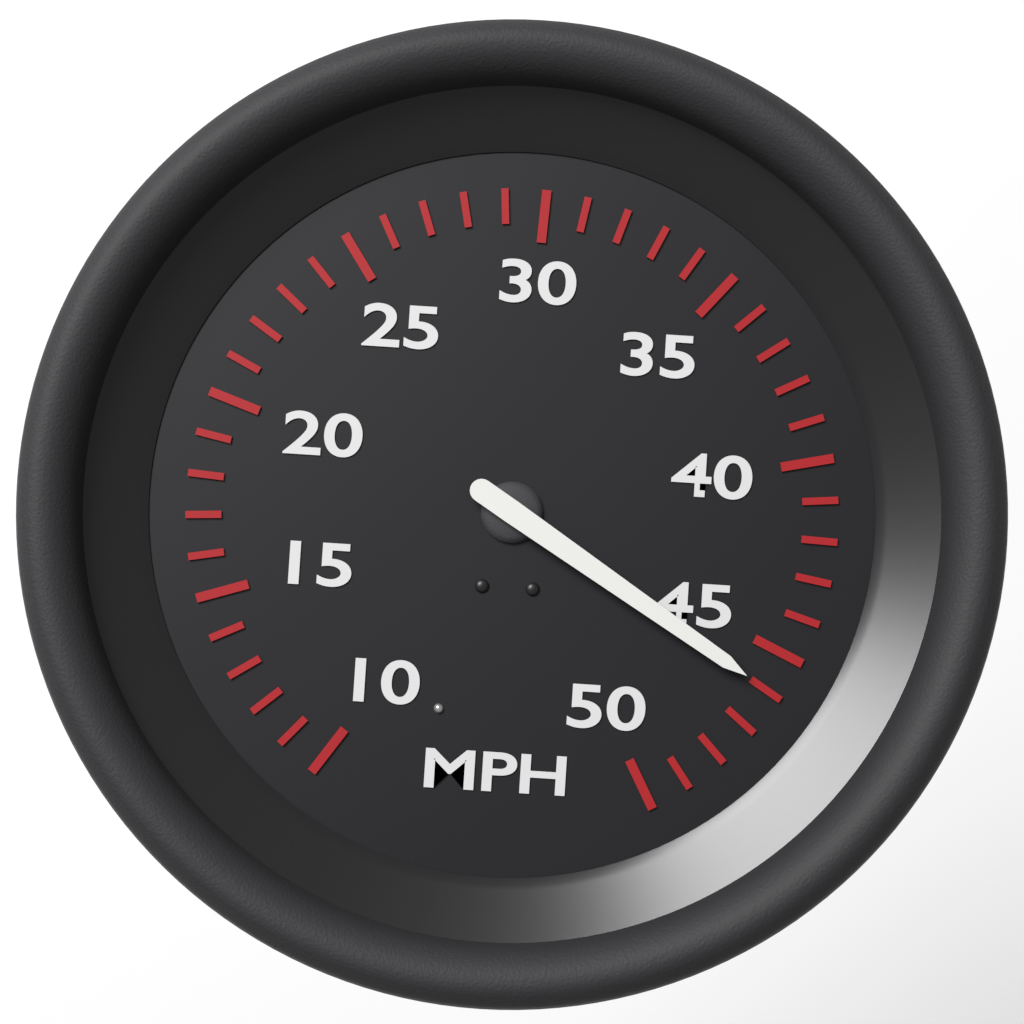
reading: 46 MPH
